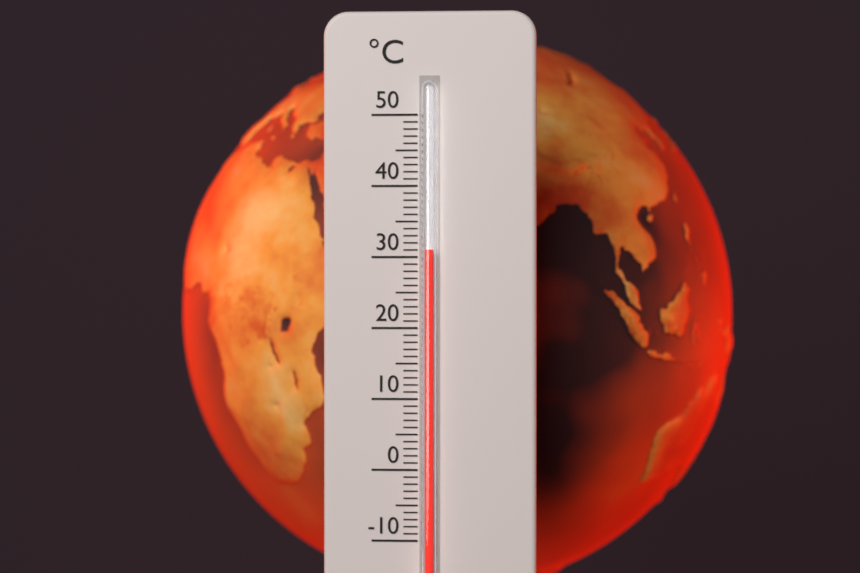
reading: 31 °C
